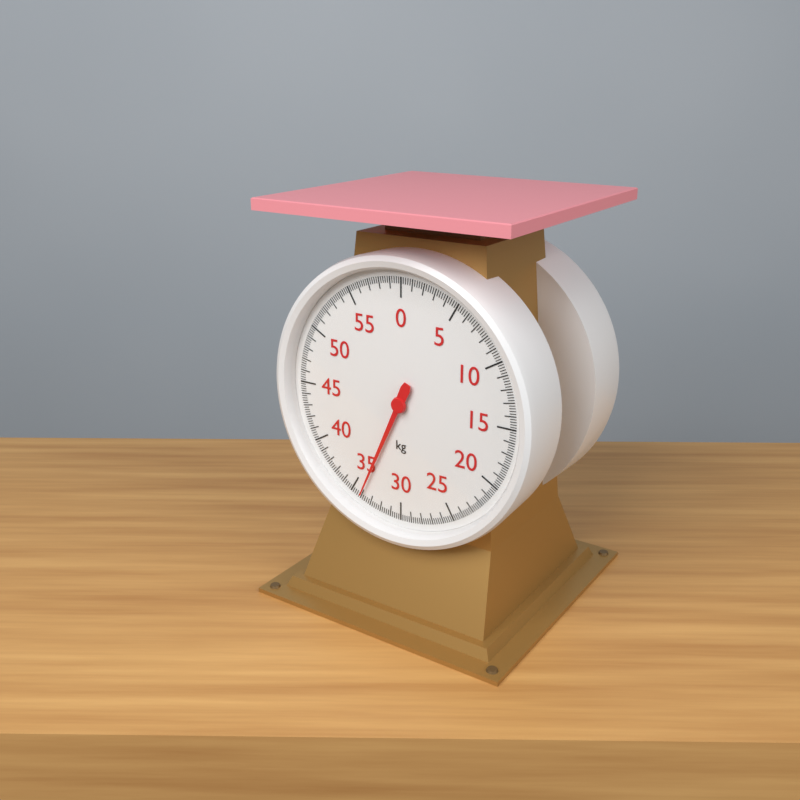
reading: 34.0 kg
